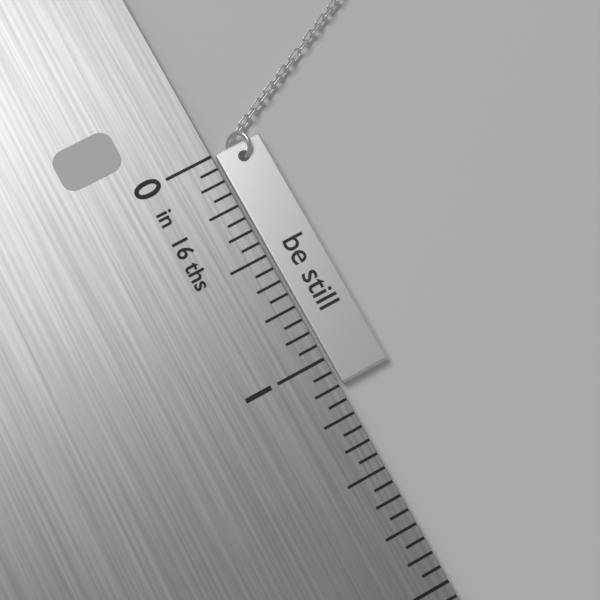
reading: 1.1250 in
